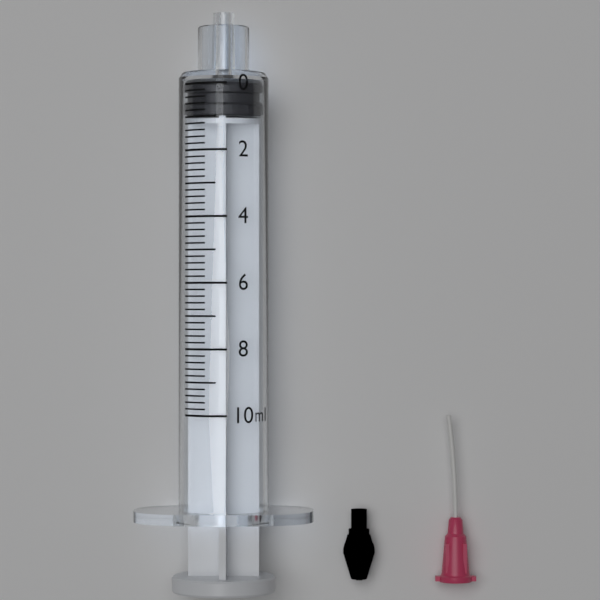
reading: 0.0 ml
